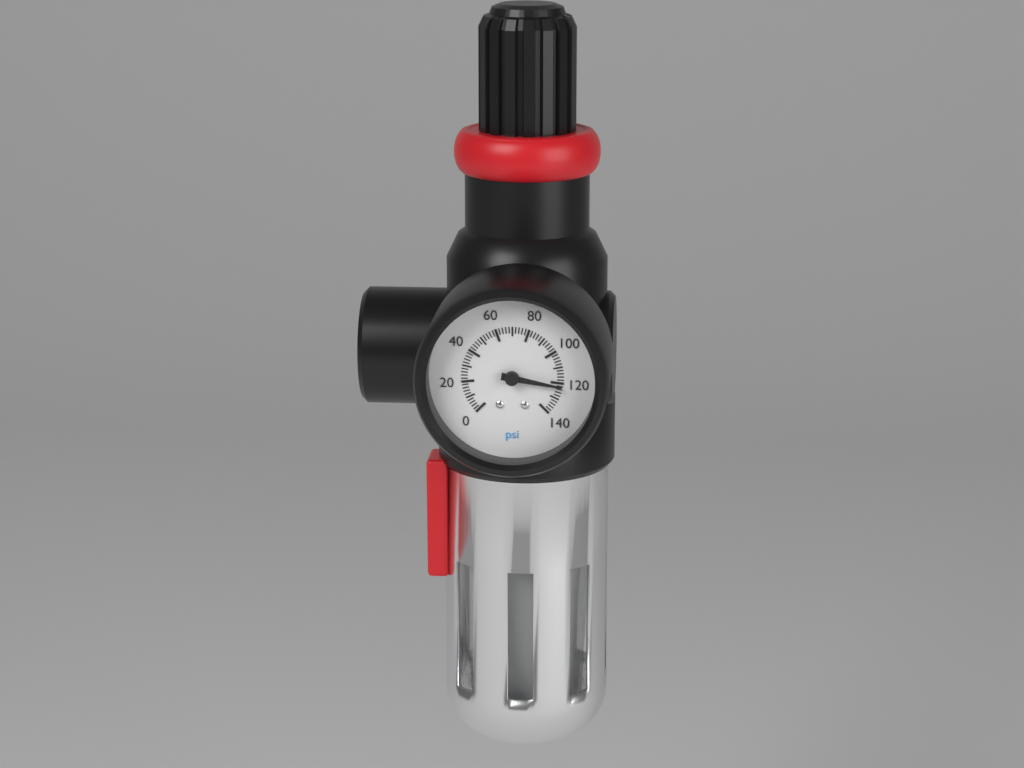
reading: 122 psi
